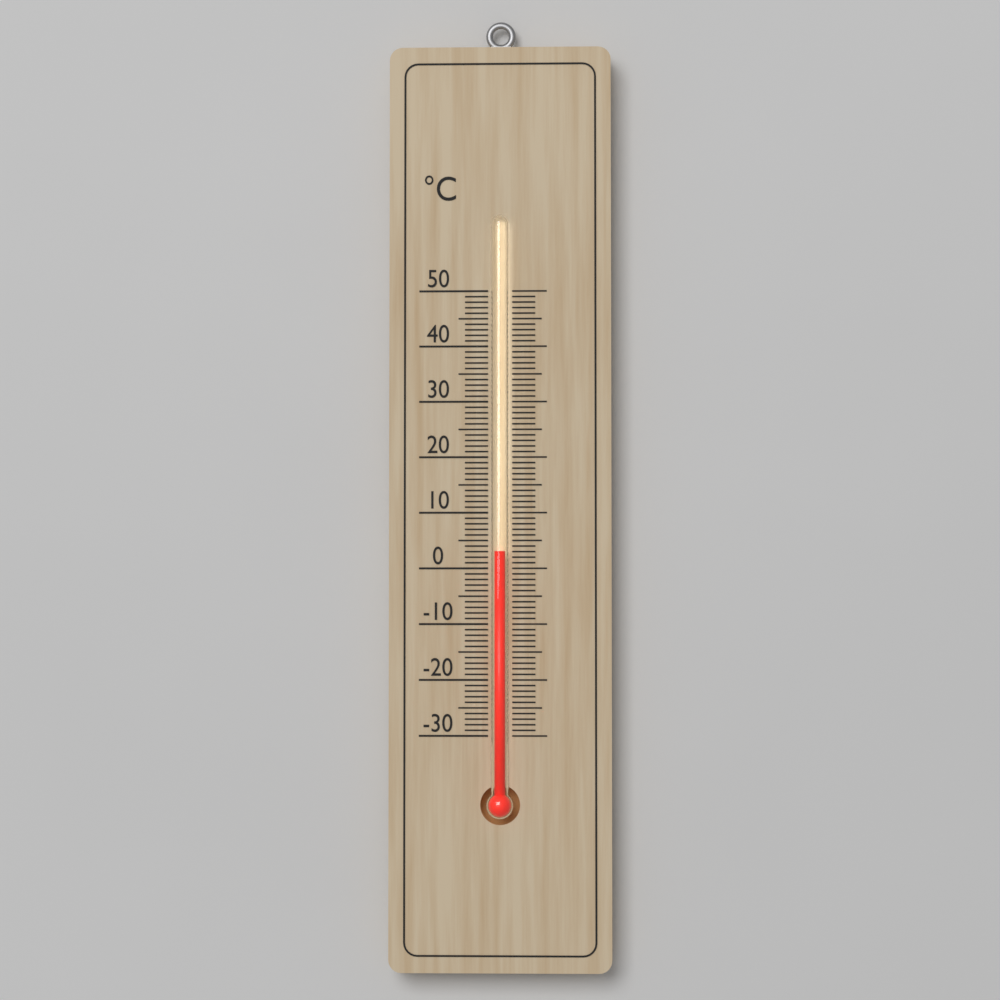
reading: 3 °C
